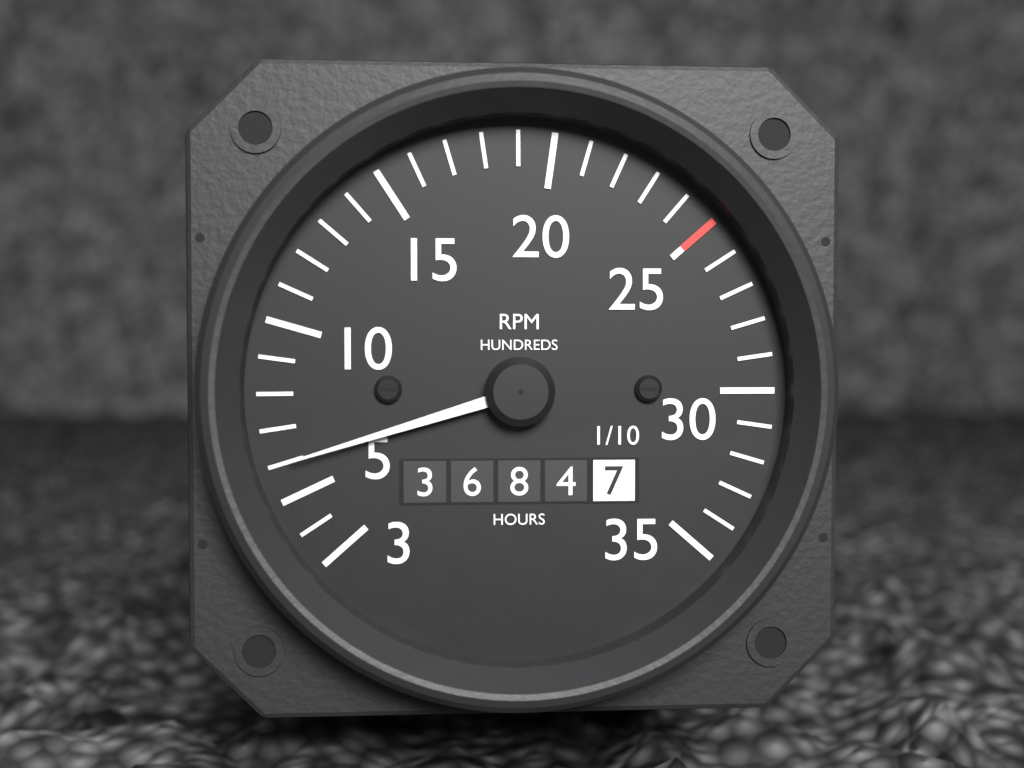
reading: 600 RPM
